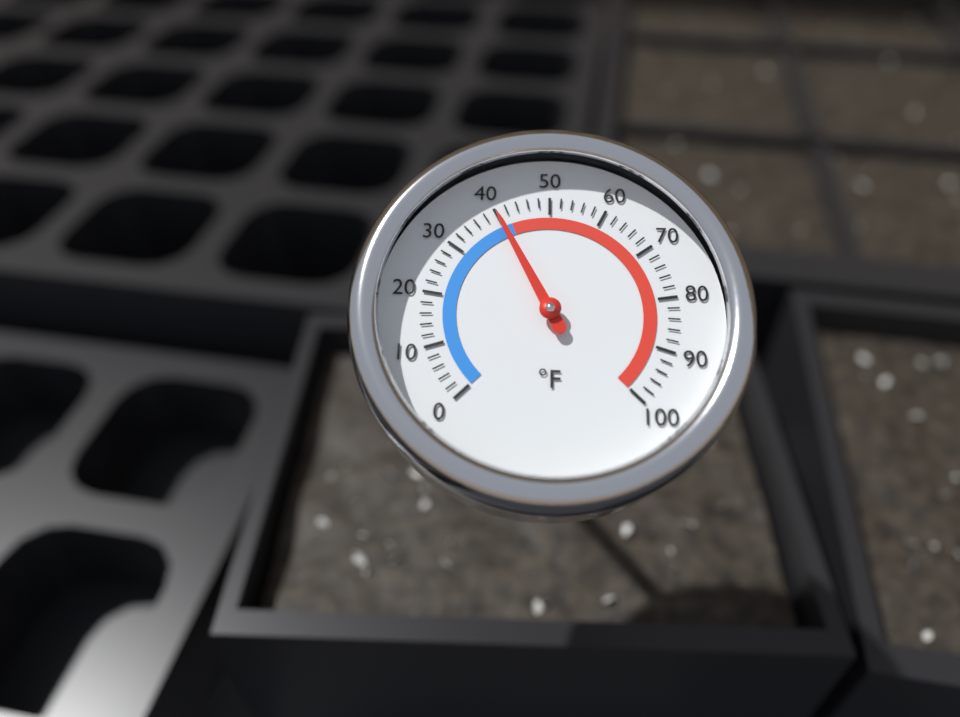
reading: 40 °F
